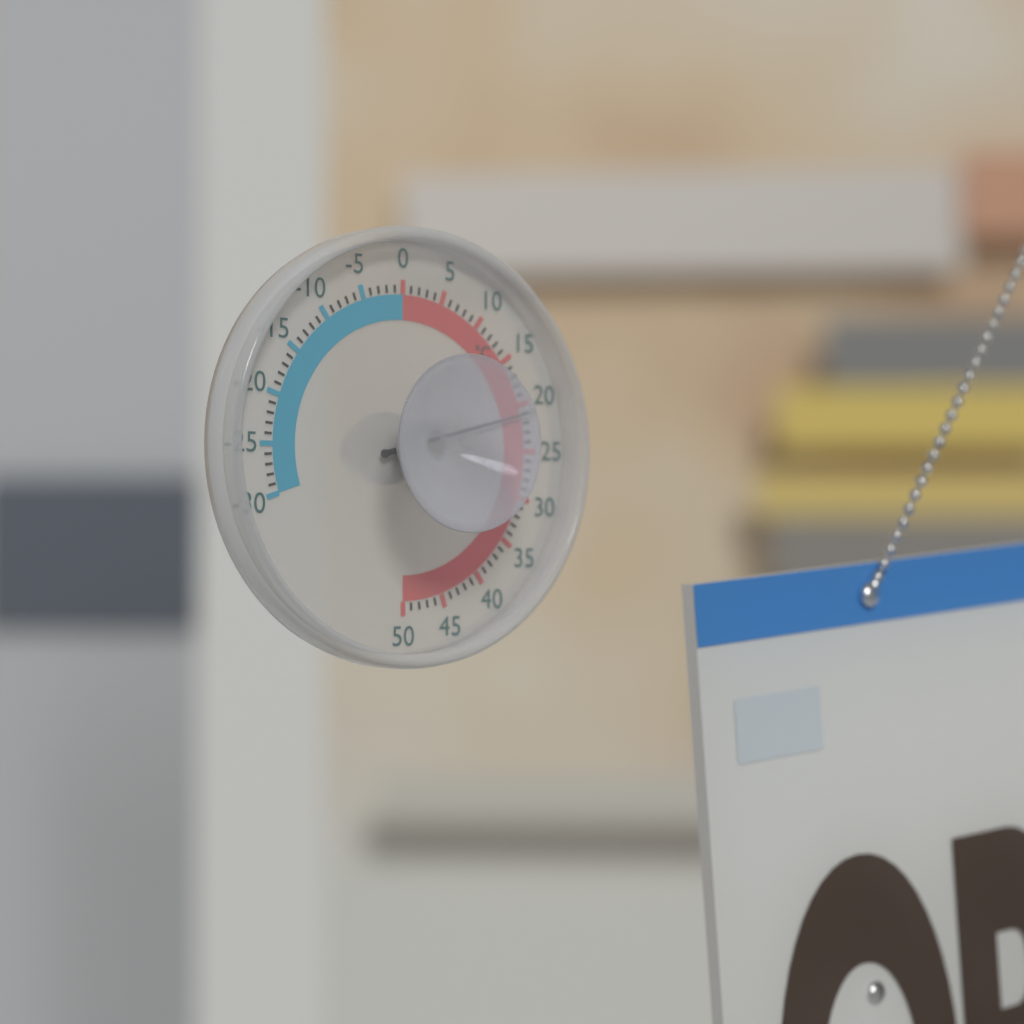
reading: 21 °C
